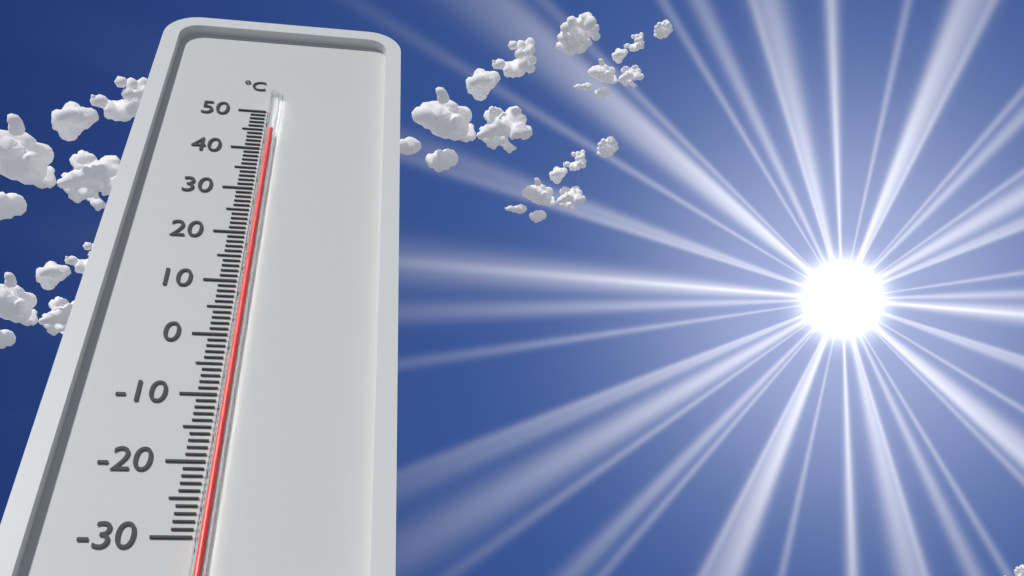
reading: 44 °C
